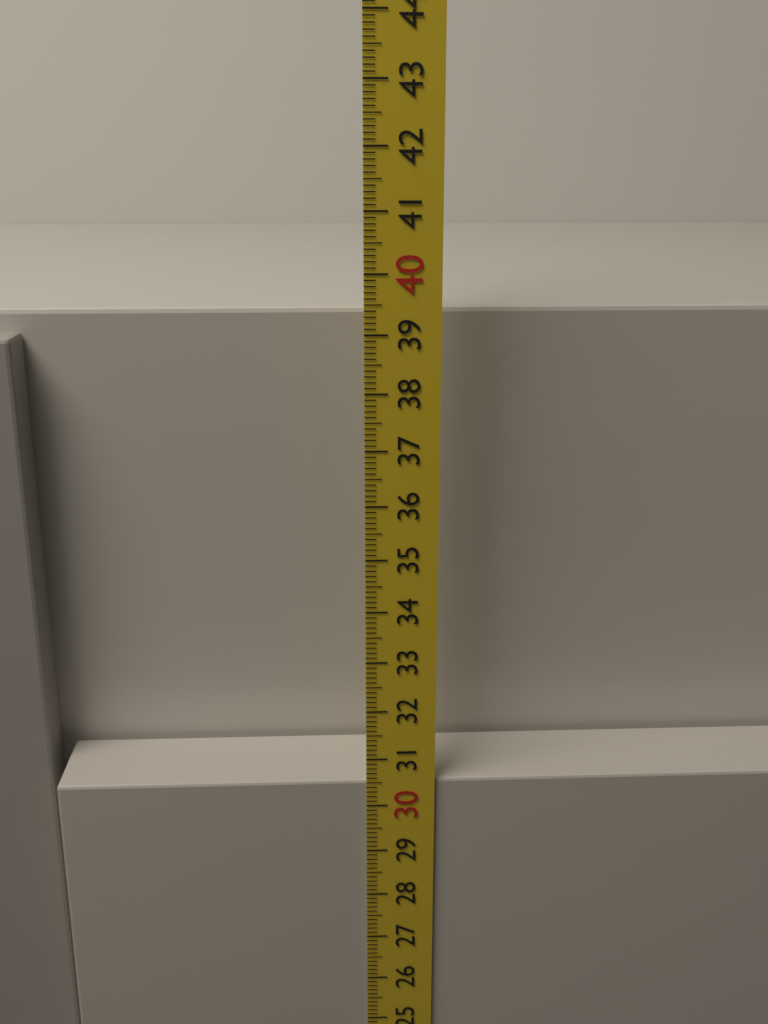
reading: 30.5 cm
